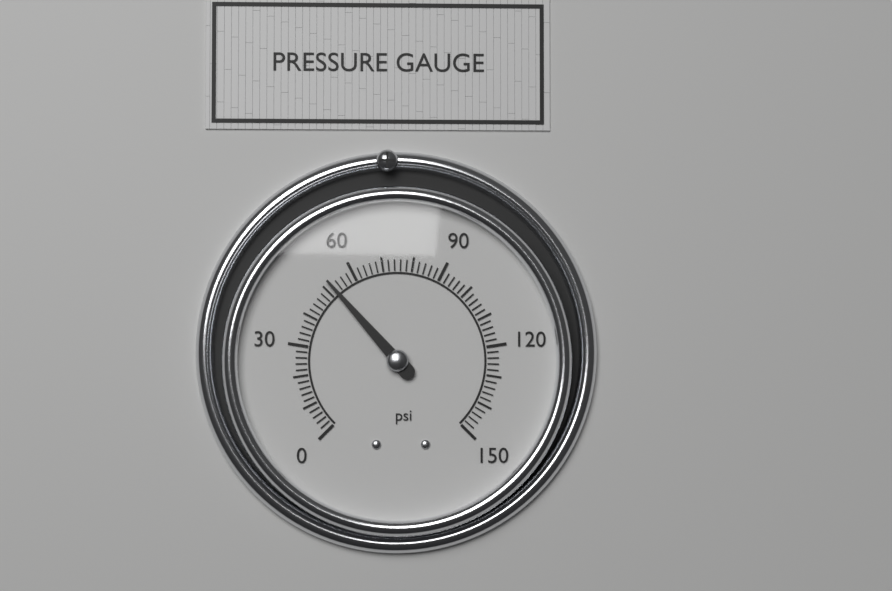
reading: 52 psi
